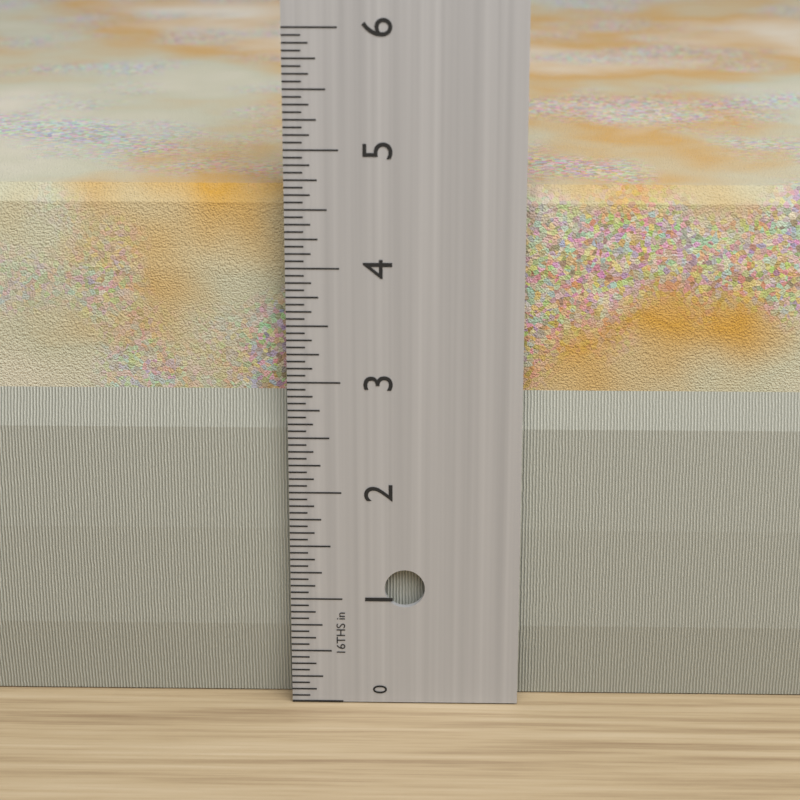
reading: 4.6250 in
